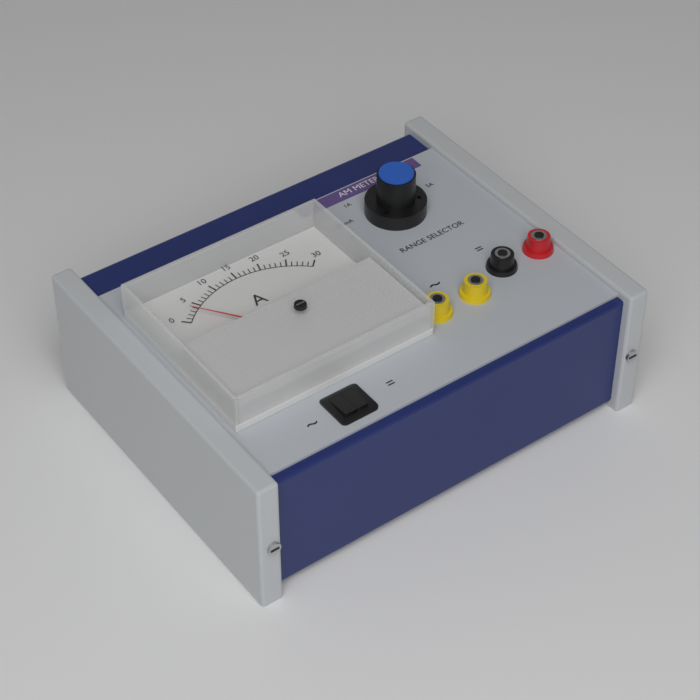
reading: 3 A
